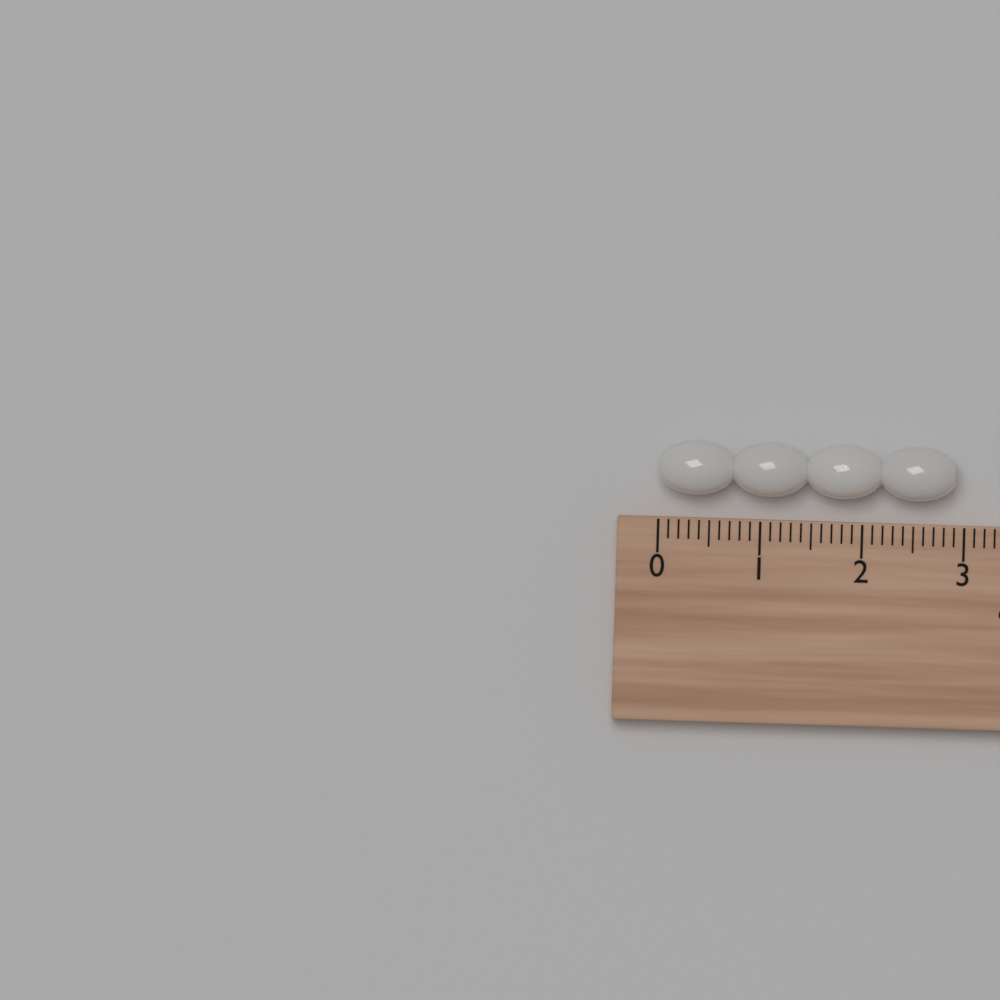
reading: 2.9 cm
